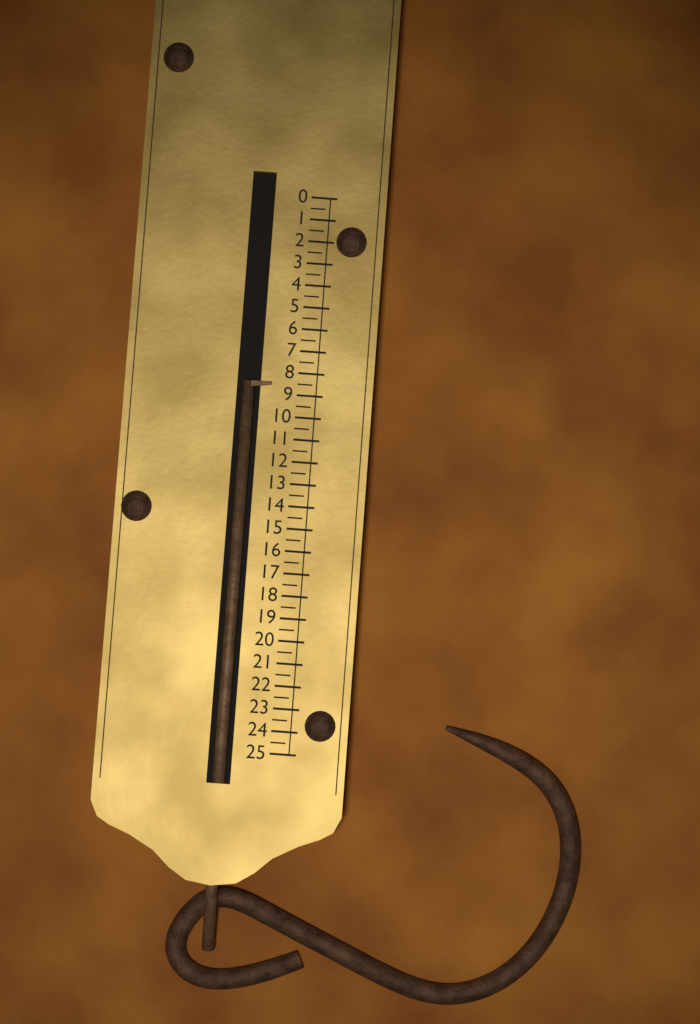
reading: 8.5 (no unit)
